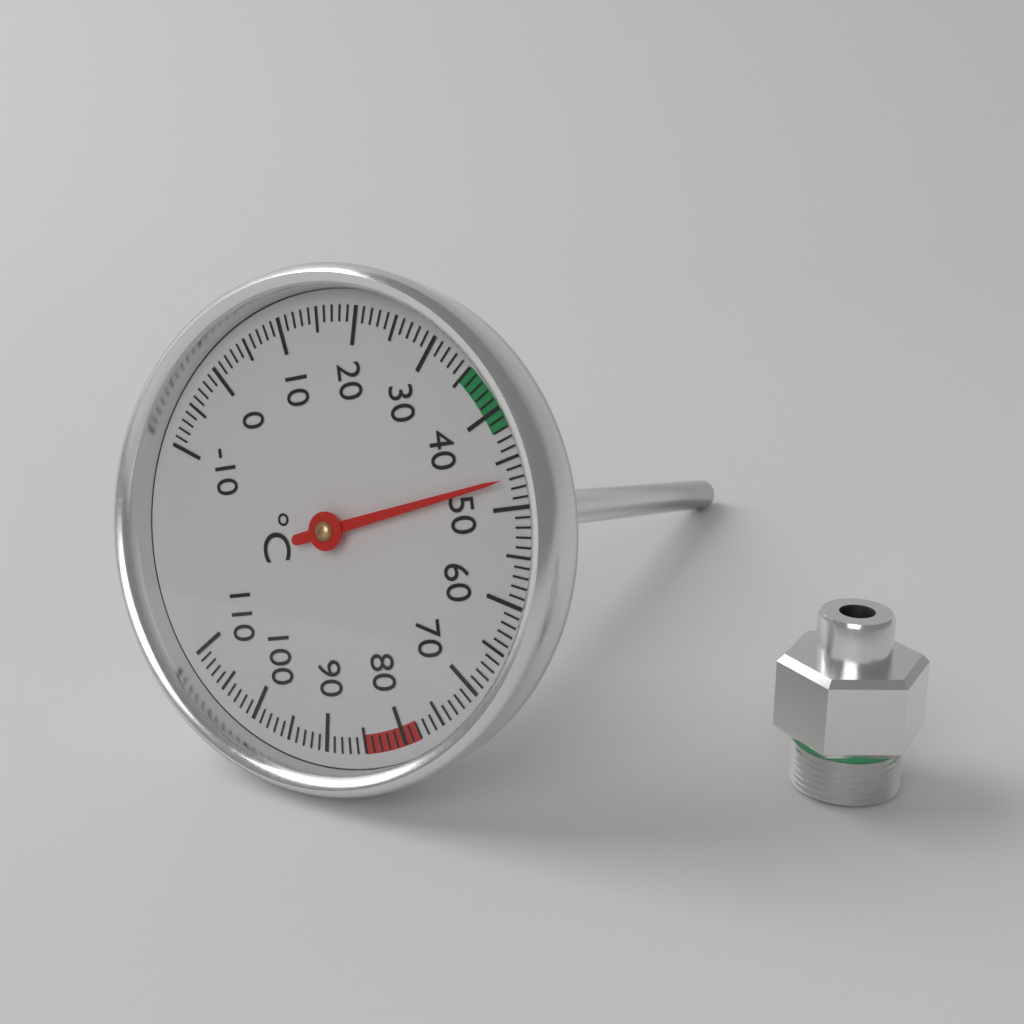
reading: 47 °C
